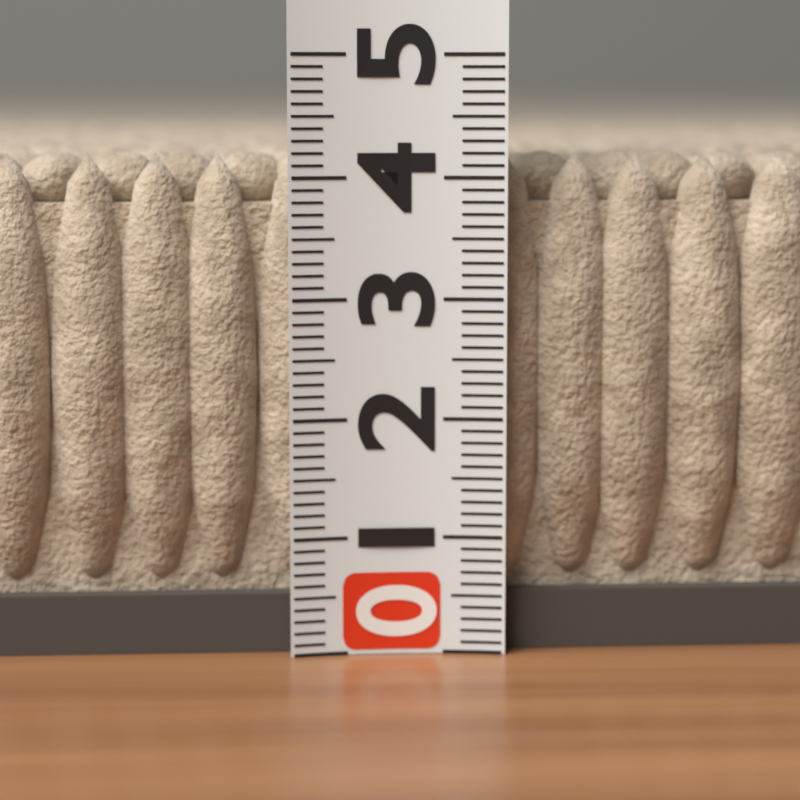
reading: 4.2 (no unit)
